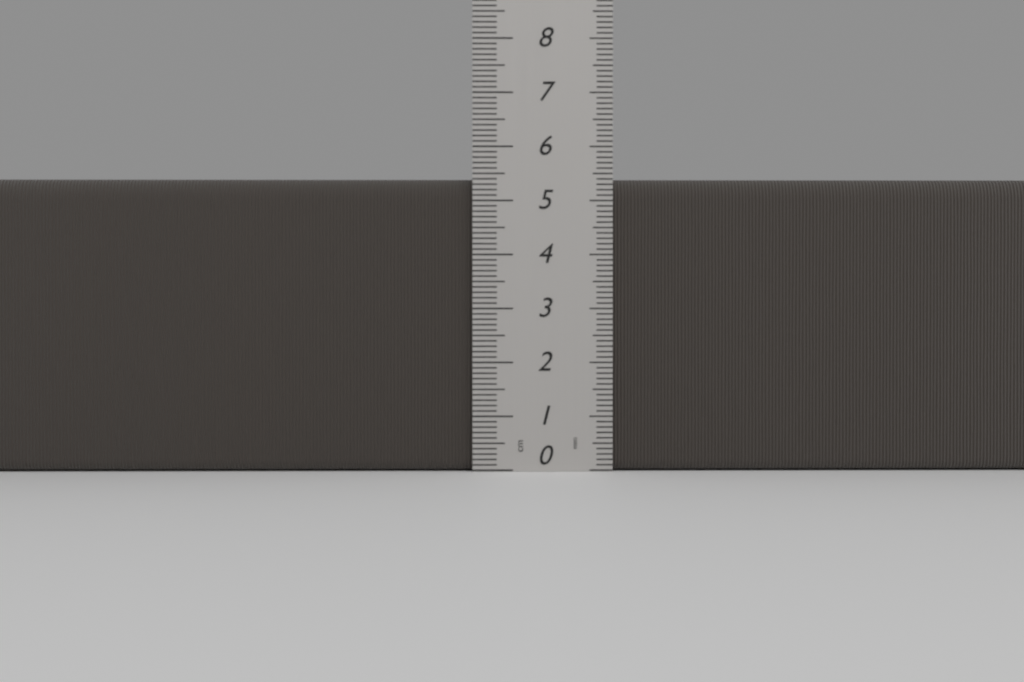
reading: 5.4 cm
